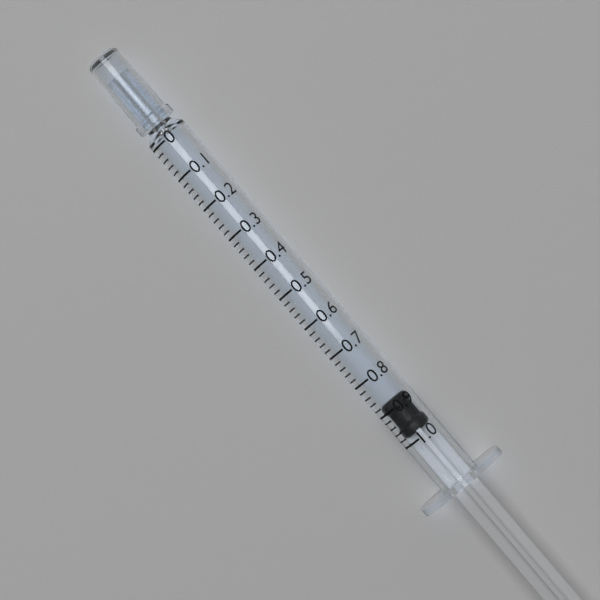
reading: 0.88 (no unit)
